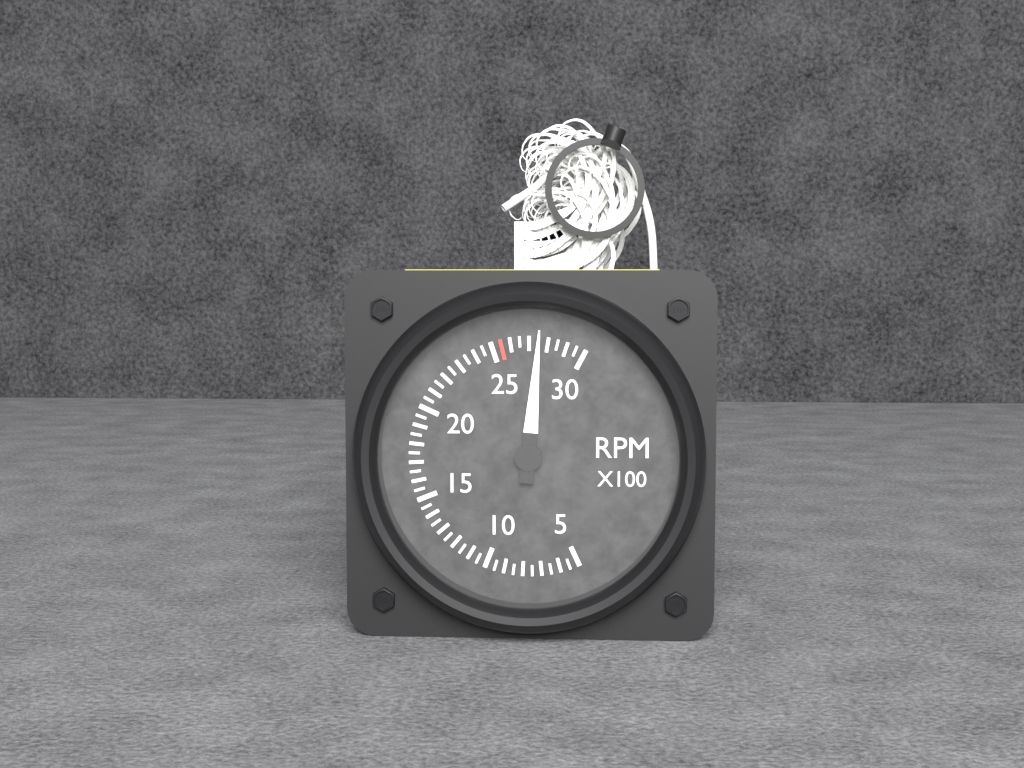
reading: 2750 RPM
